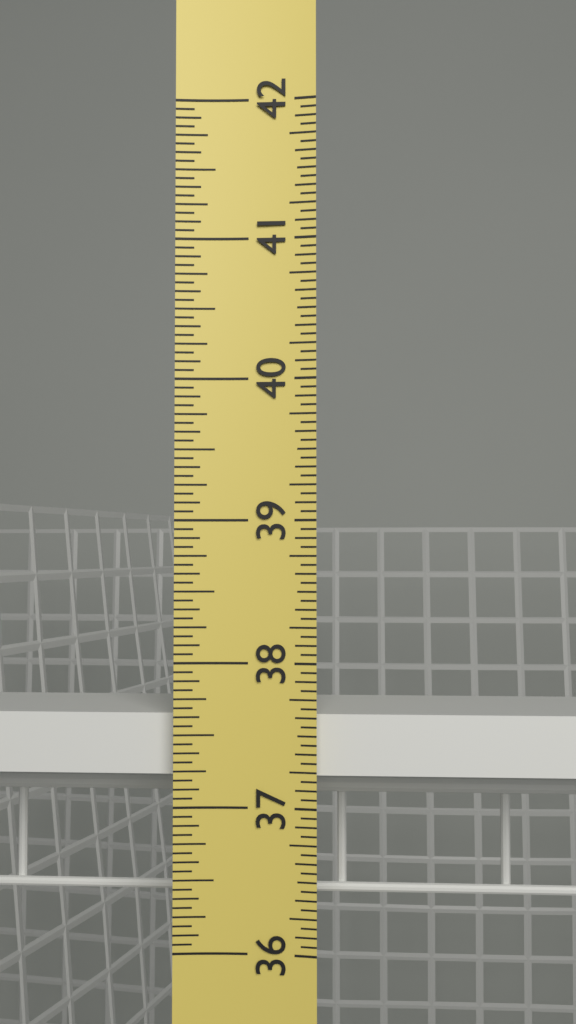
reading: 37.6250 in
